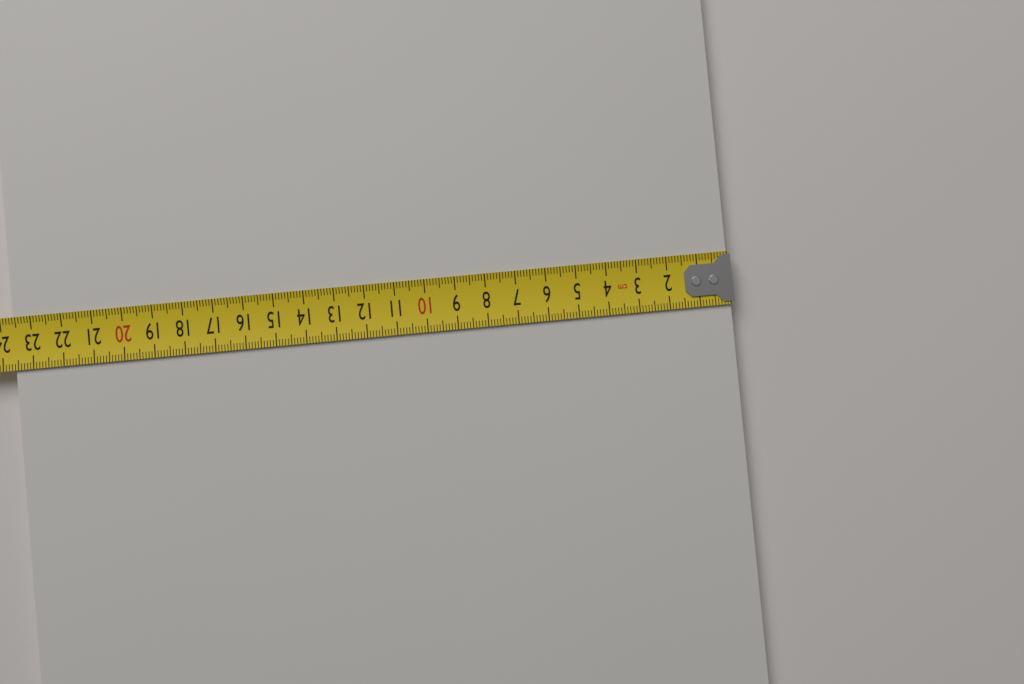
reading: 23.6 cm
